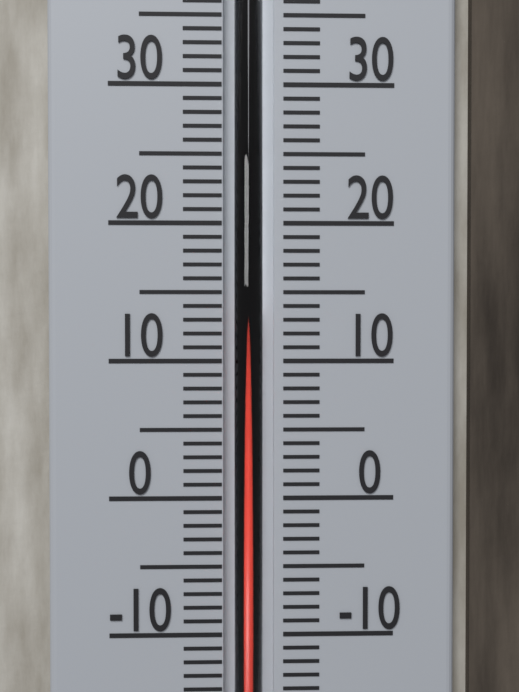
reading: 14 °C
